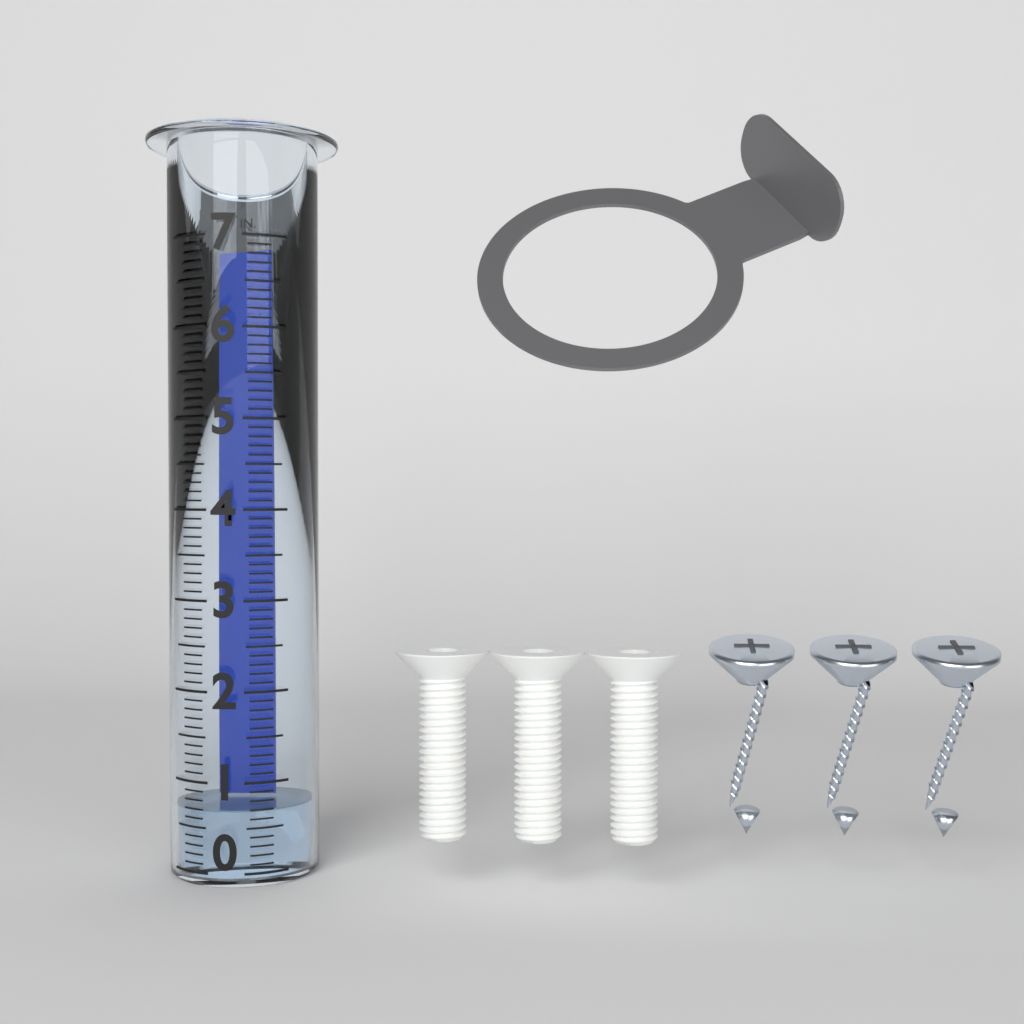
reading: 0.7 in
